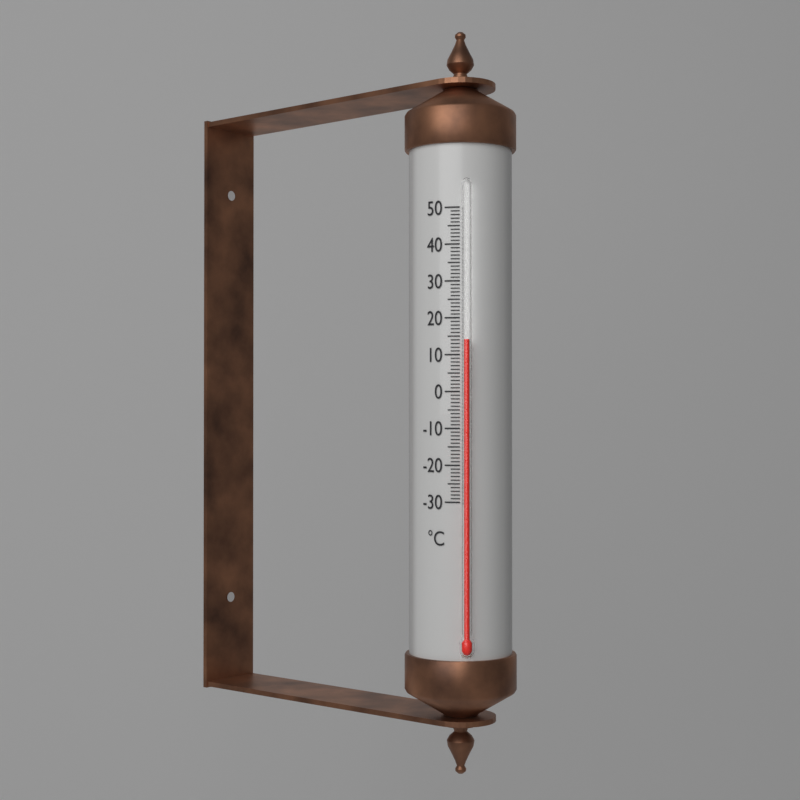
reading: 14 °C
